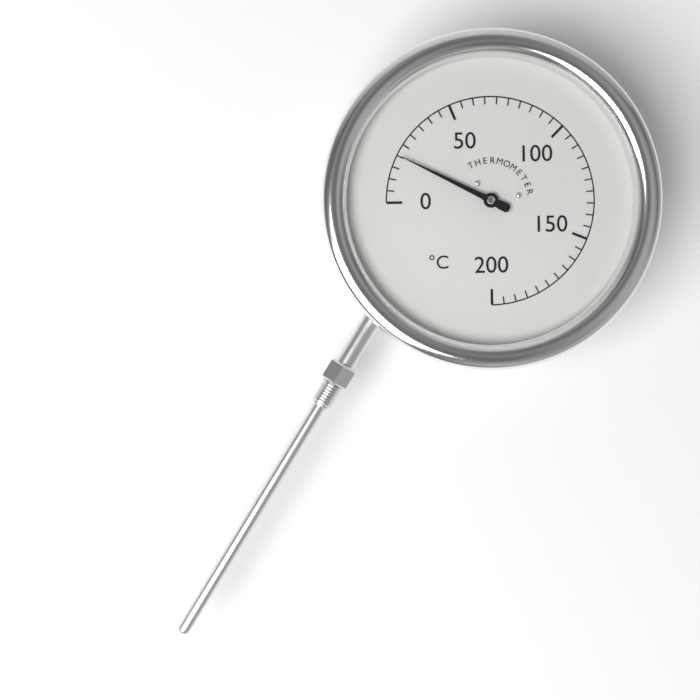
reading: 20 °C
